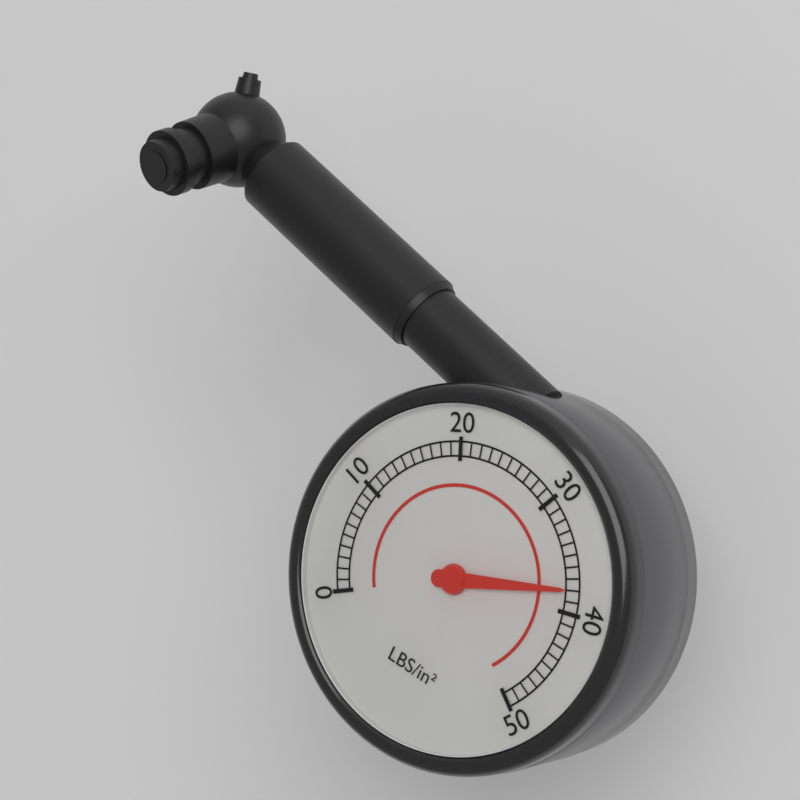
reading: 38 psi
